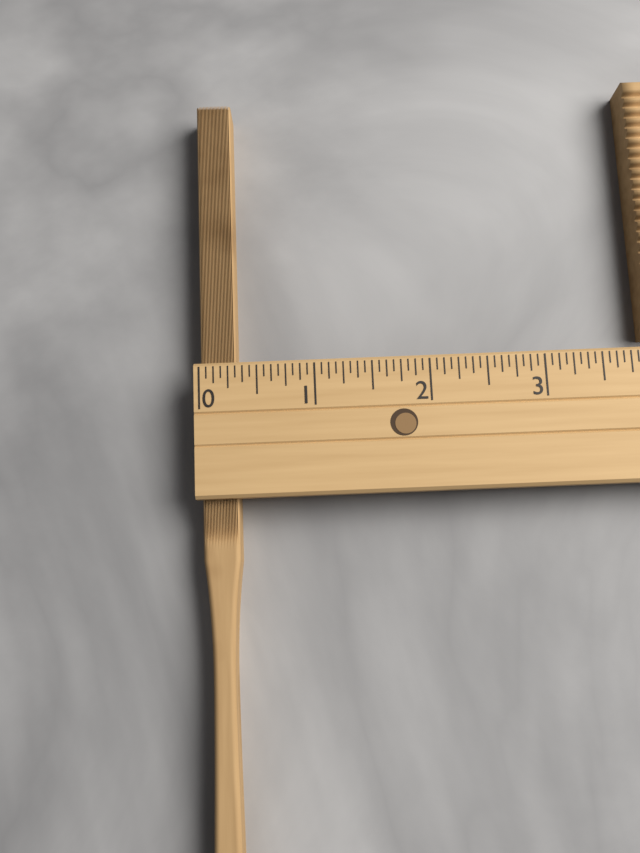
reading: 0.3125 (no unit)
